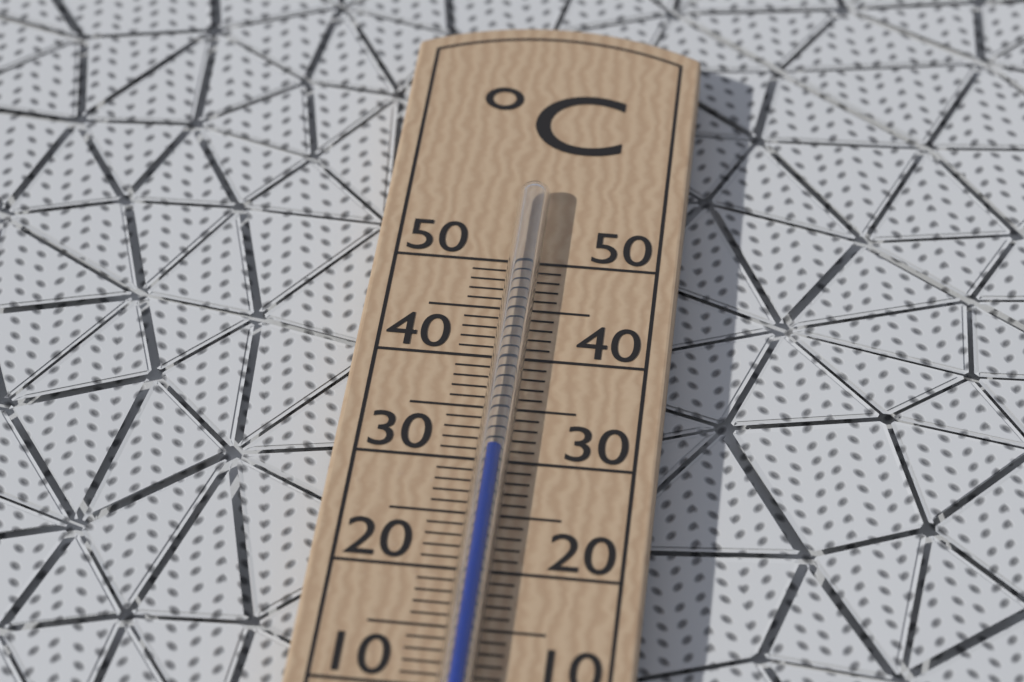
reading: 30 °C
